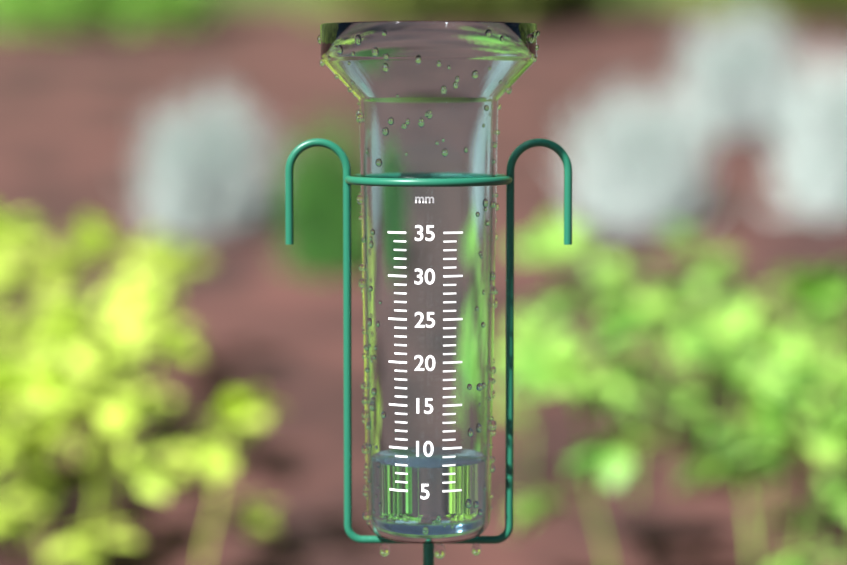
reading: 8 mm
